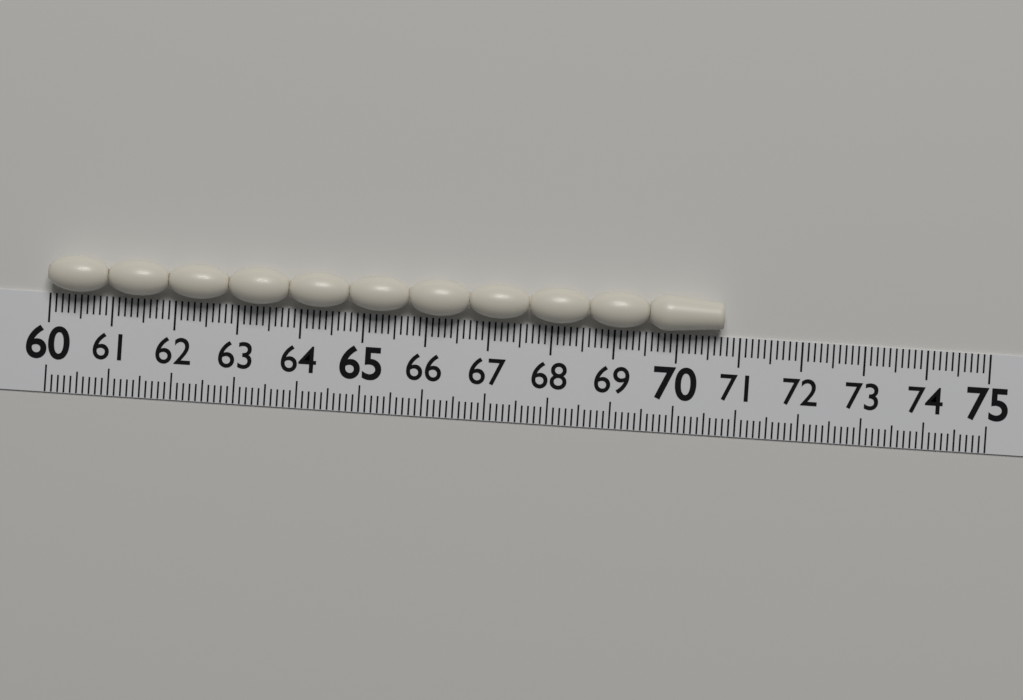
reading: 70.7 (no unit)
